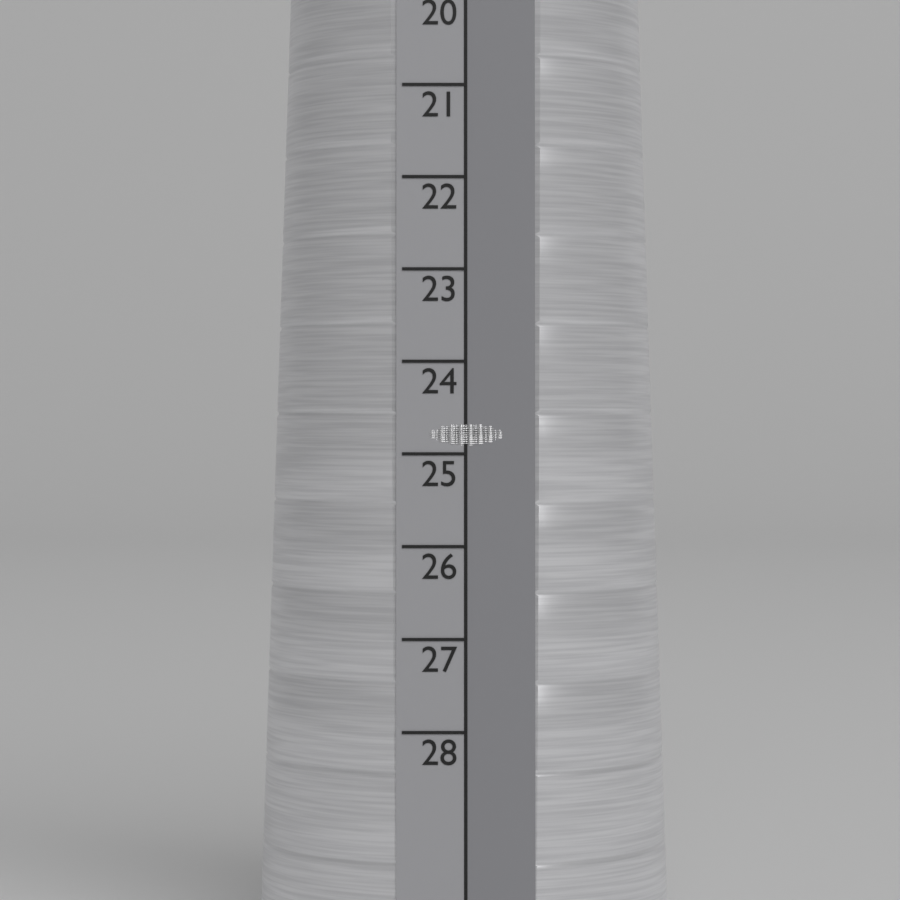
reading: 25 (no unit)
